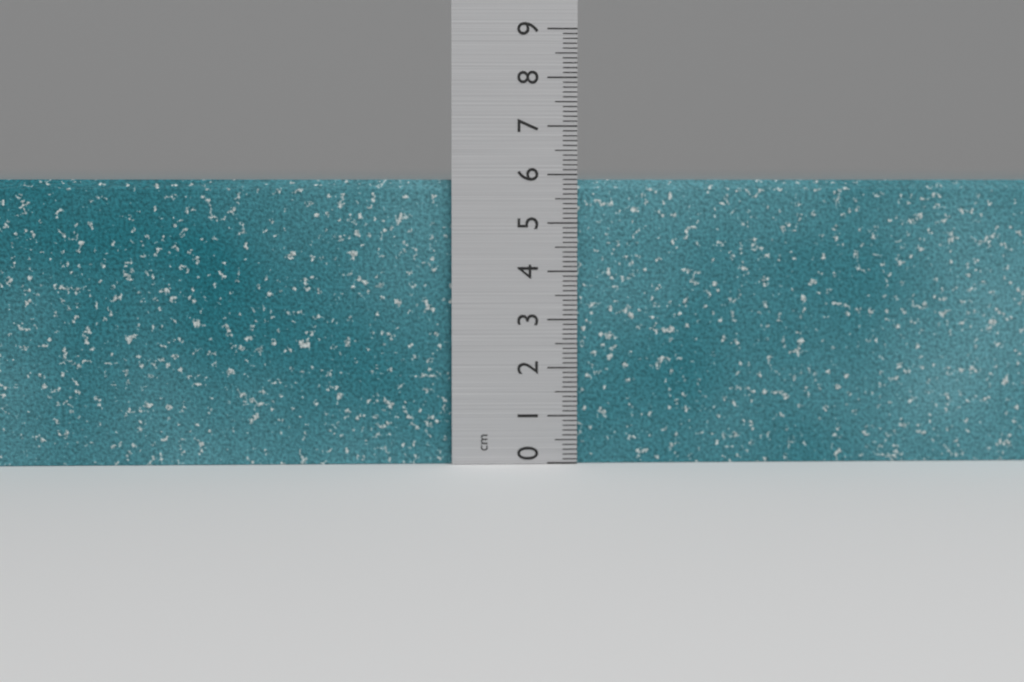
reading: 5.9 cm
